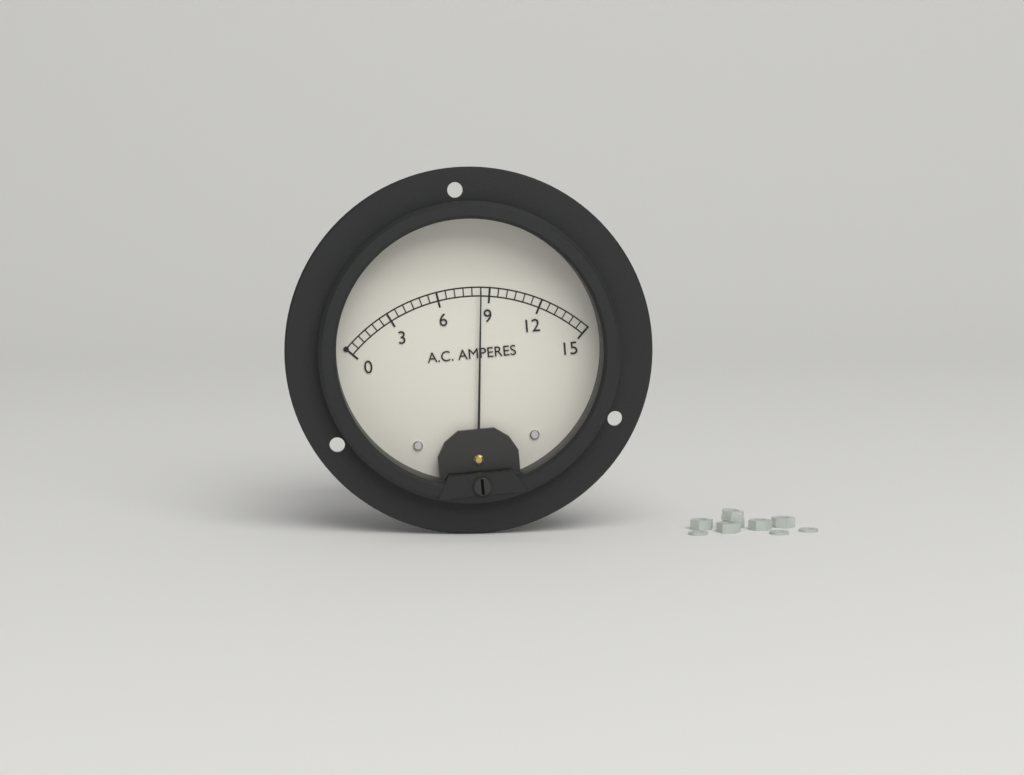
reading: 8.5 A
